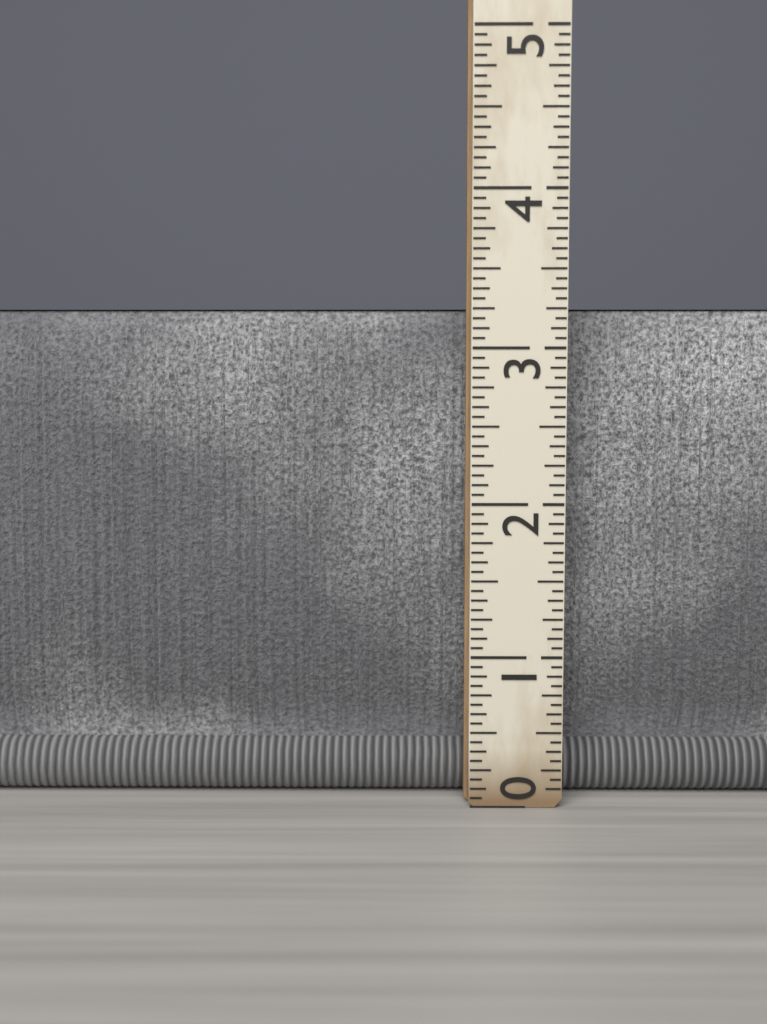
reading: 3.2500 (no unit)
